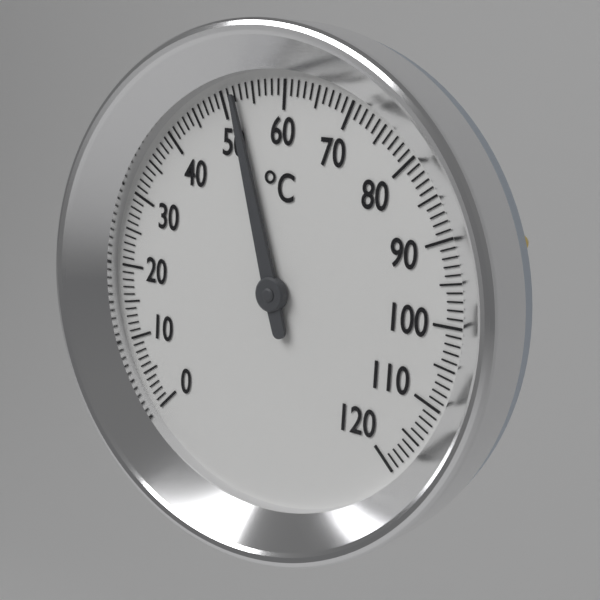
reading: 52 °C
